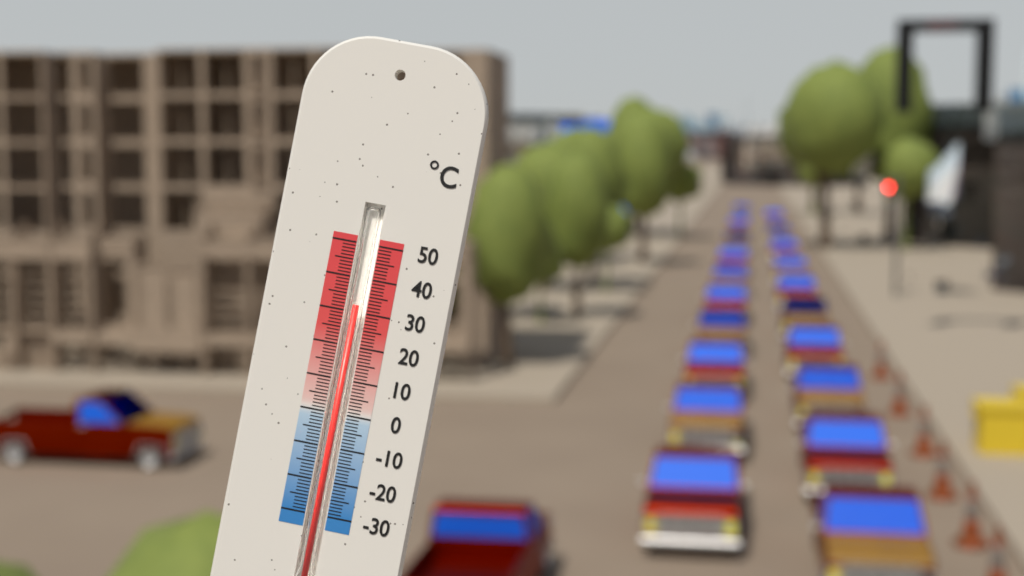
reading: 32 °C
